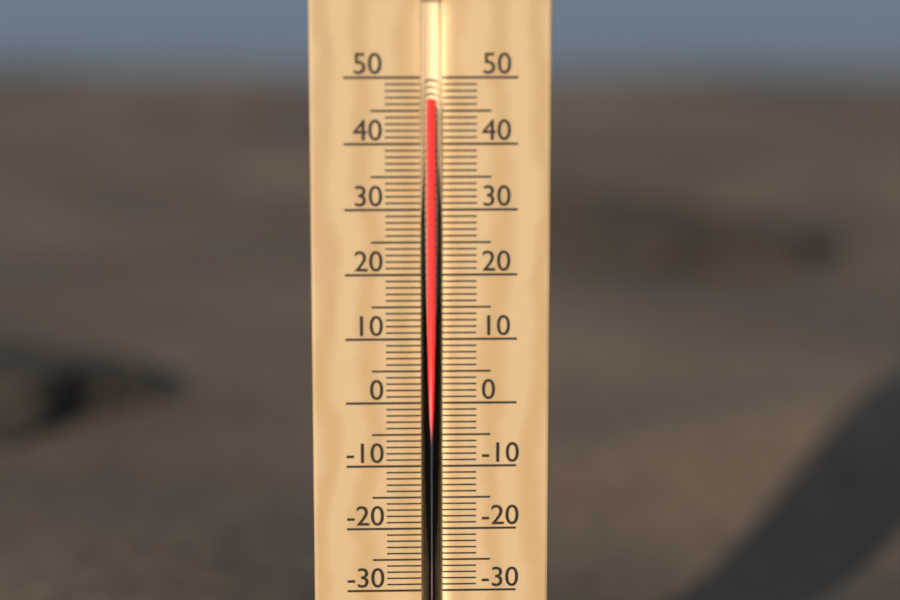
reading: 47 °C
